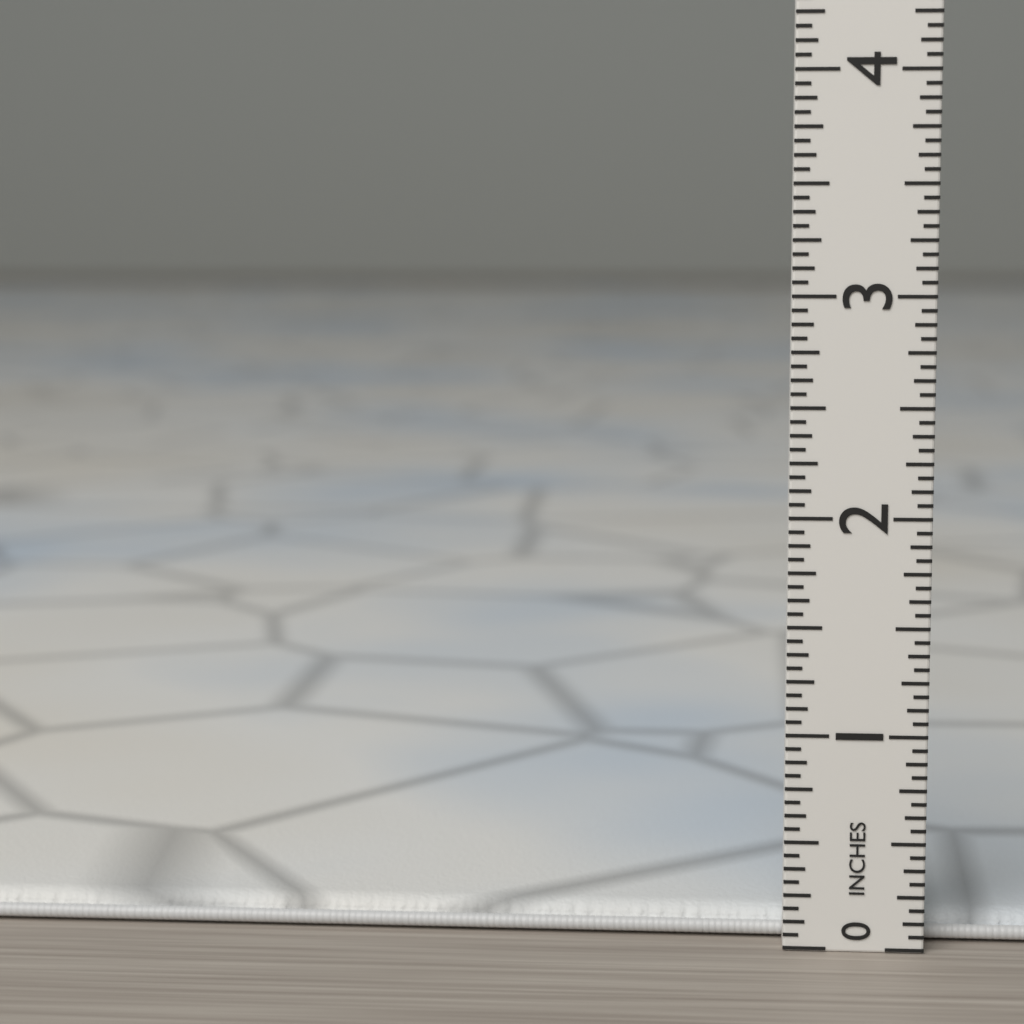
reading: 0.1250 in
